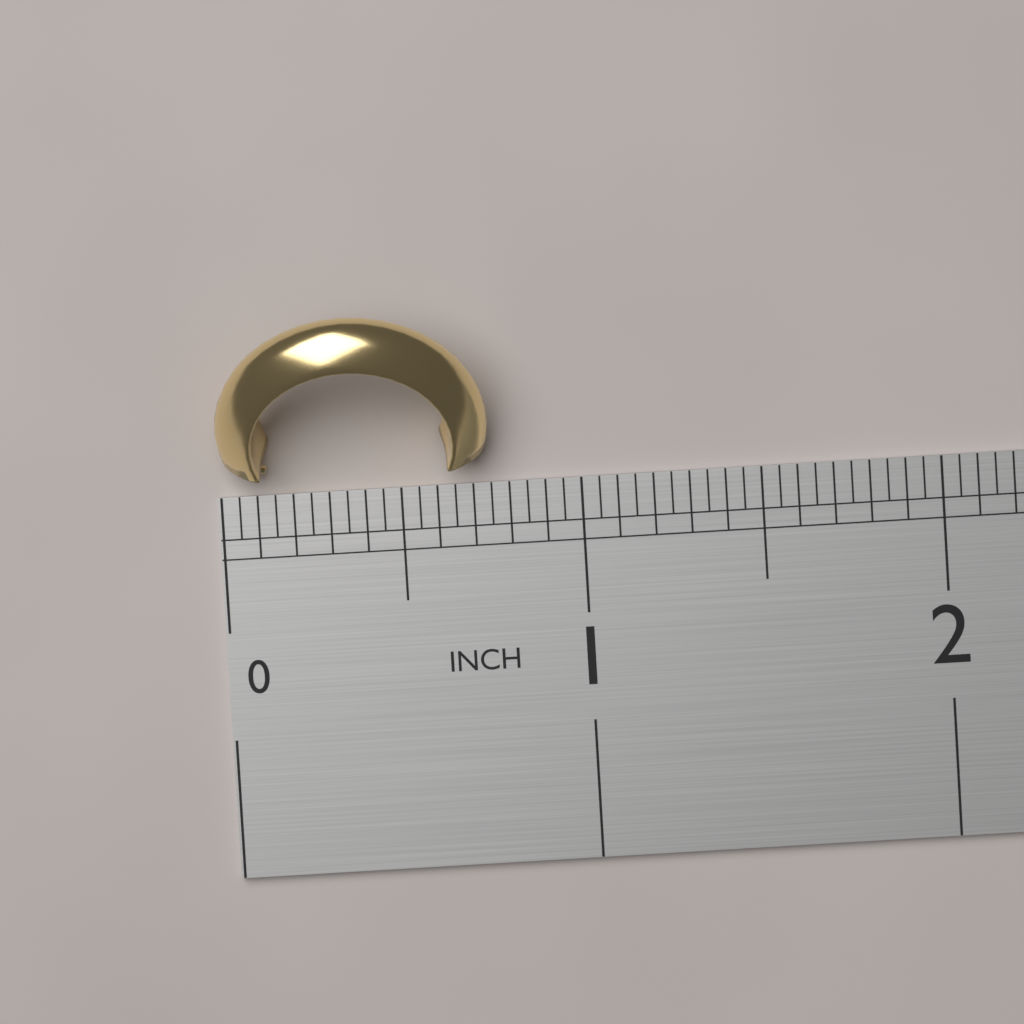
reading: 0.75 in
